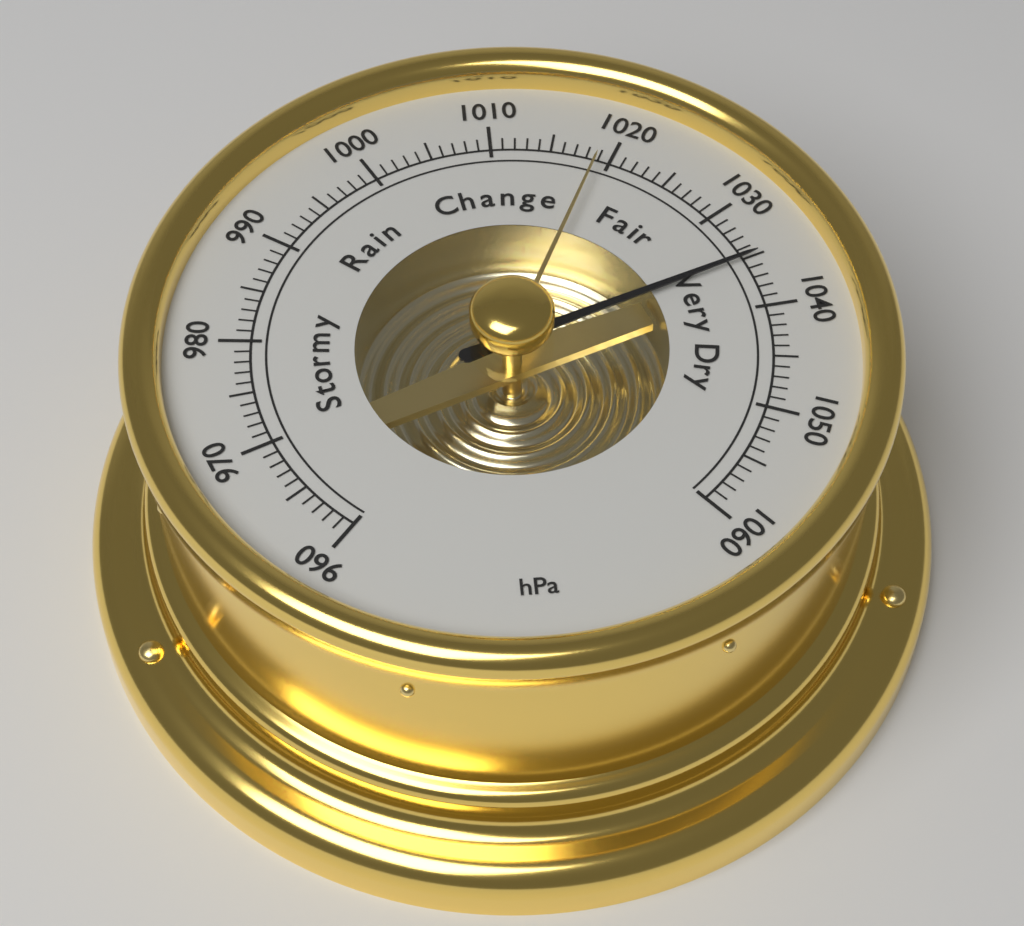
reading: 1035 hPa
